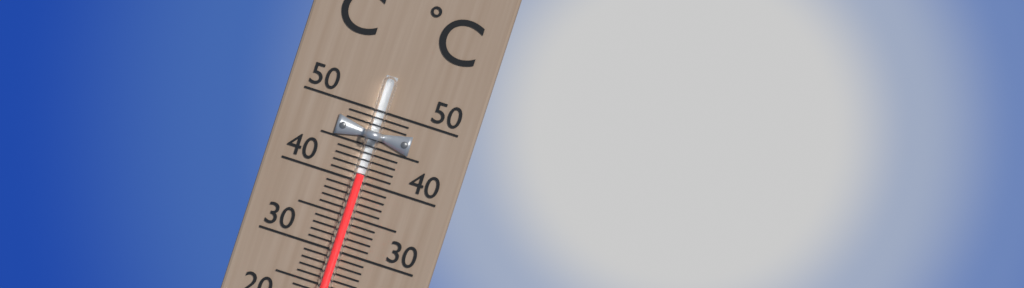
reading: 41 °C
